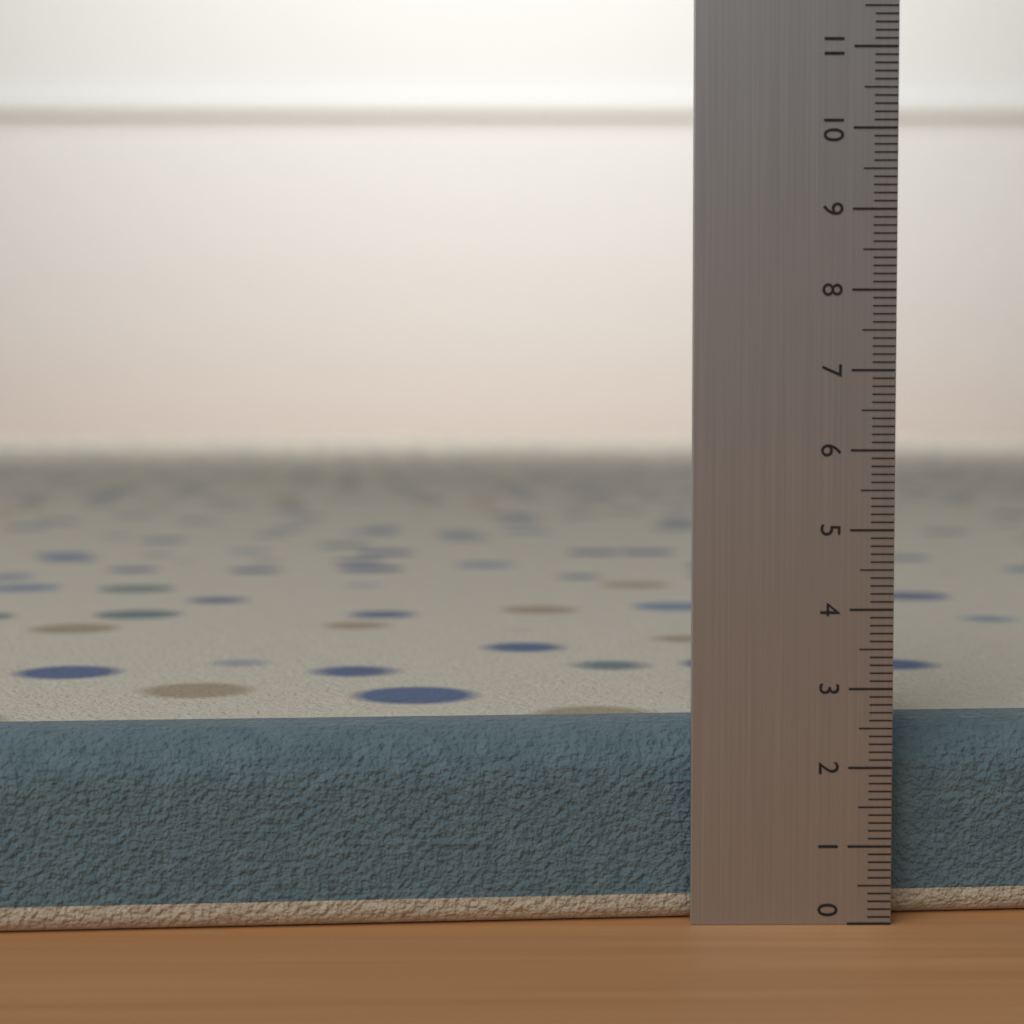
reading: 2.5 (no unit)
